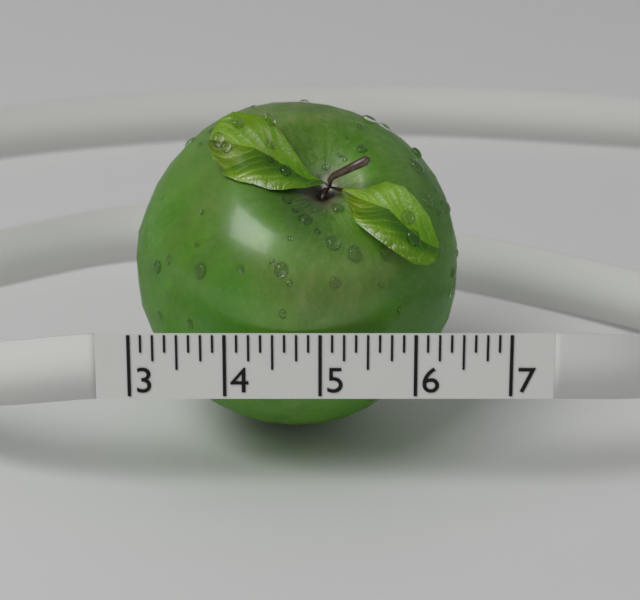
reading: 6.500 (no unit)
